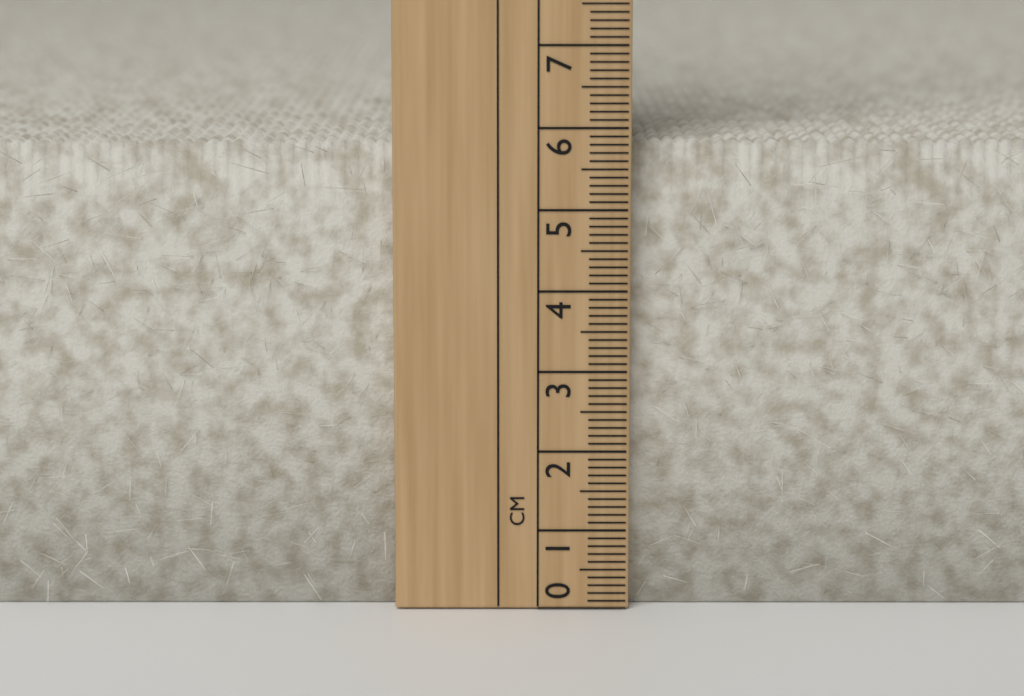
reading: 5.8 cm
